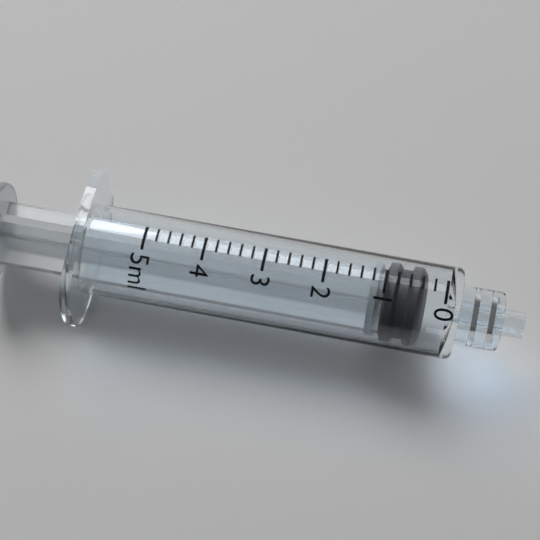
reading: 0.4 ml
